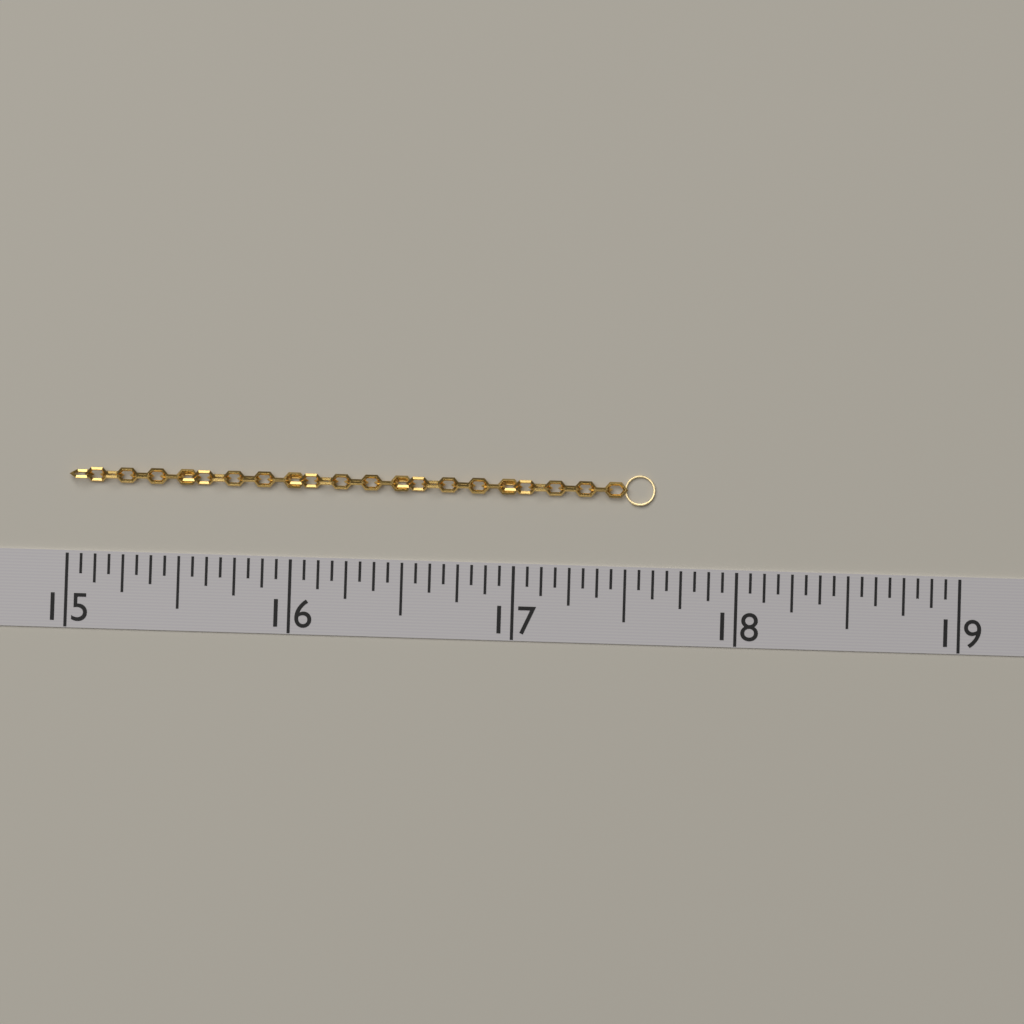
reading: 17.6250 (no unit)
